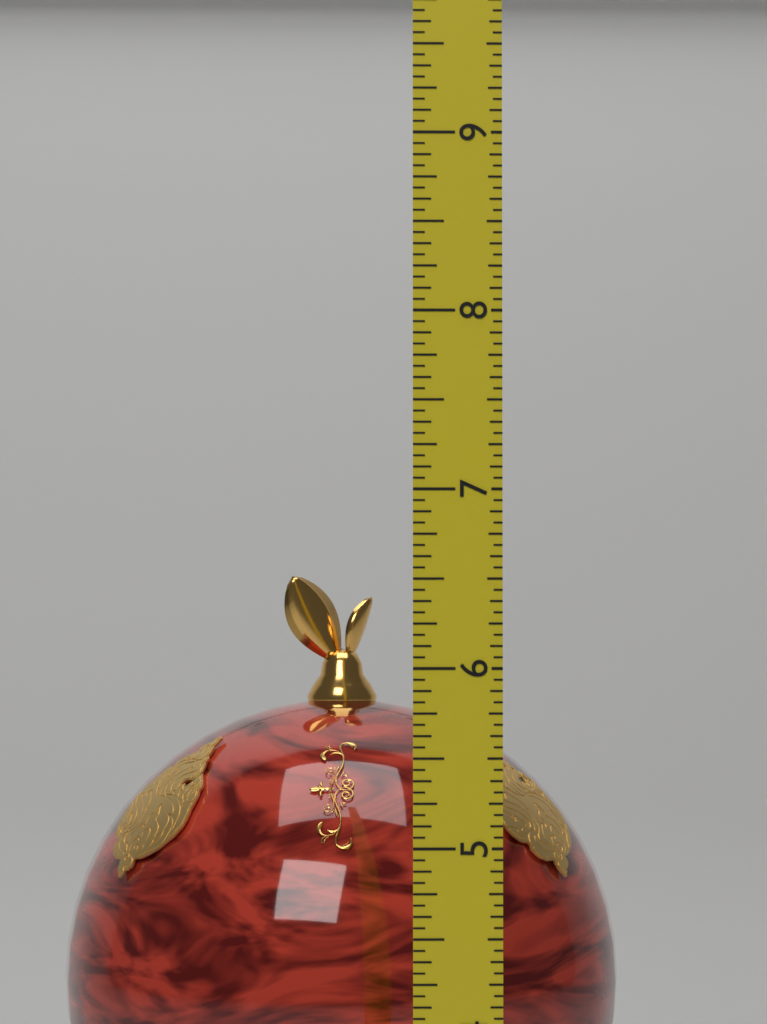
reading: 6.5625 (no unit)
